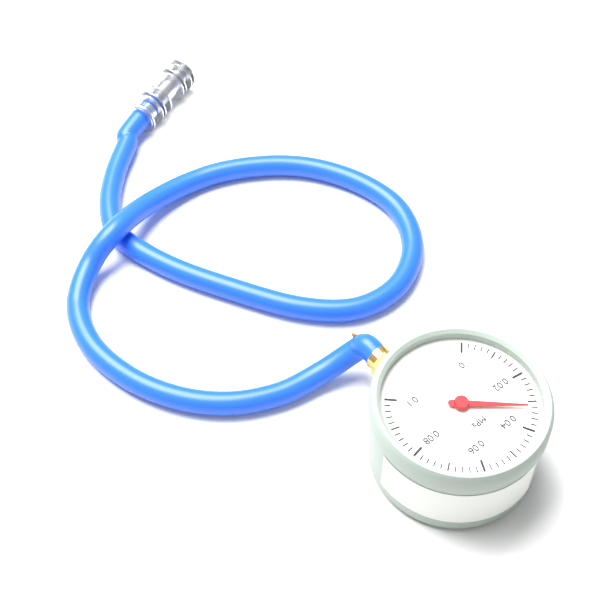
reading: 0.032 MPa
